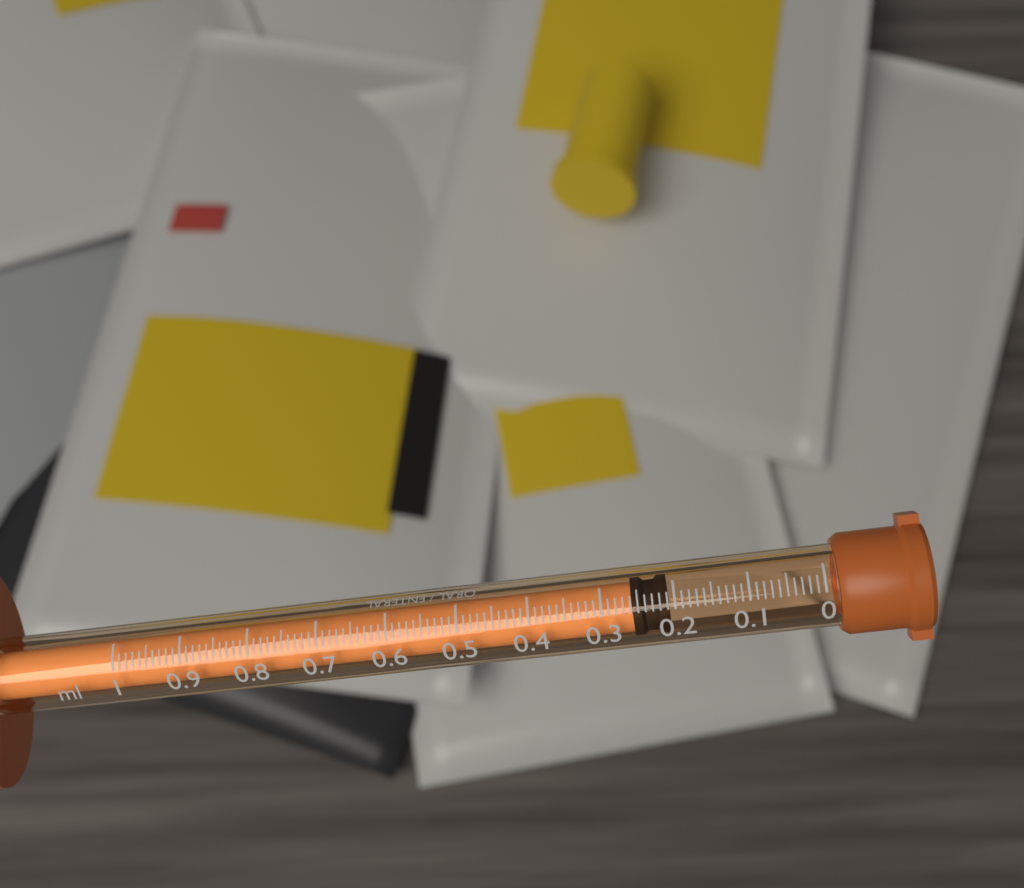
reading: 0.21 ml
